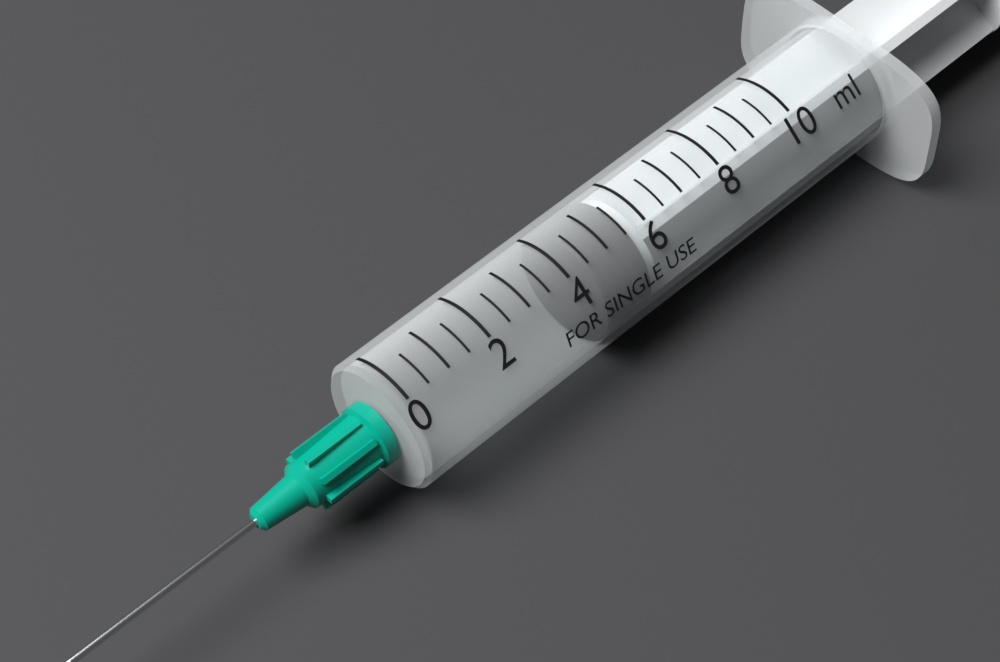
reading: 4.5 ml
